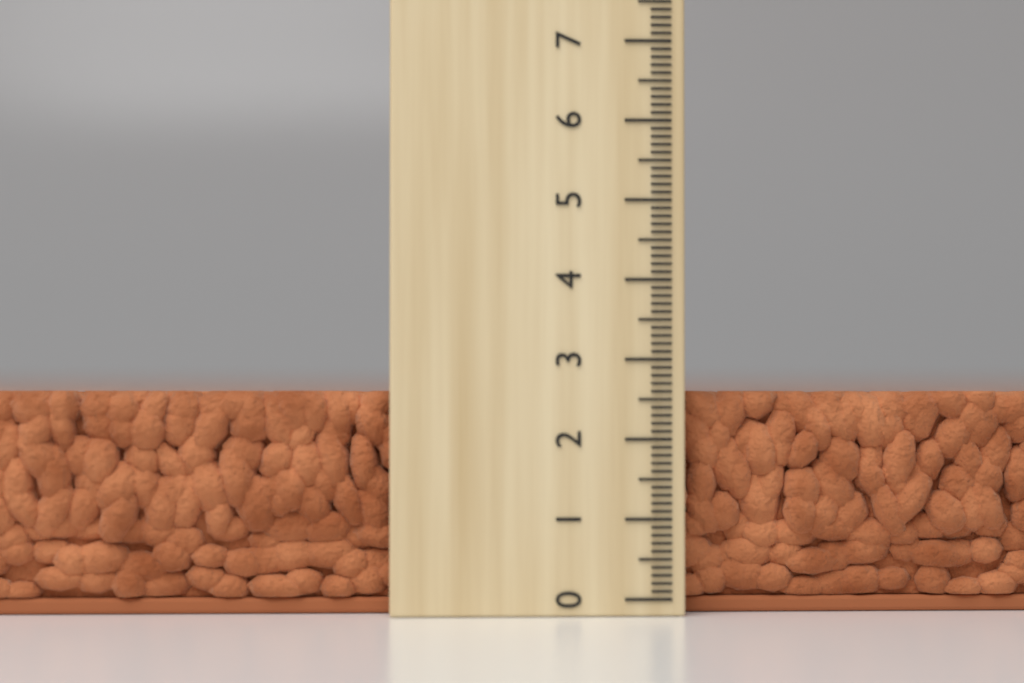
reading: 2.6 (no unit)
